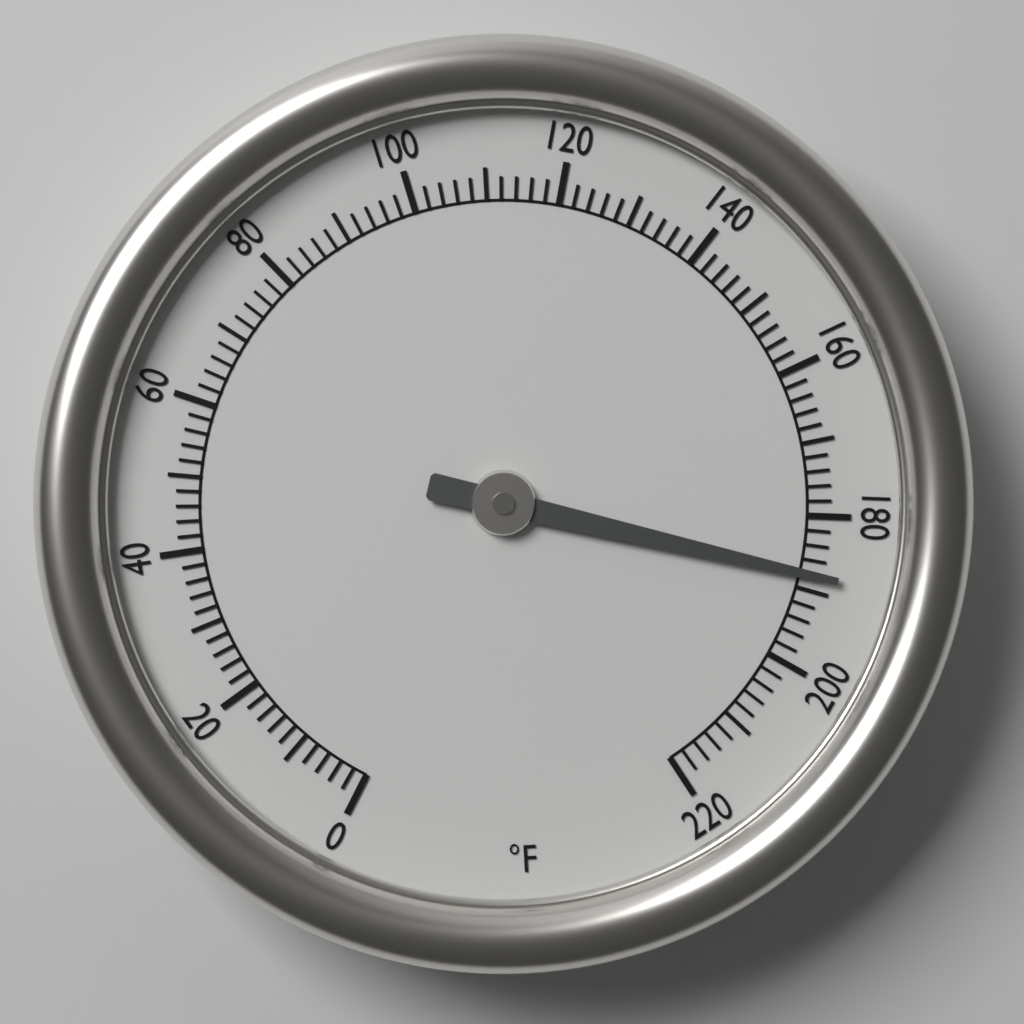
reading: 188 °F
